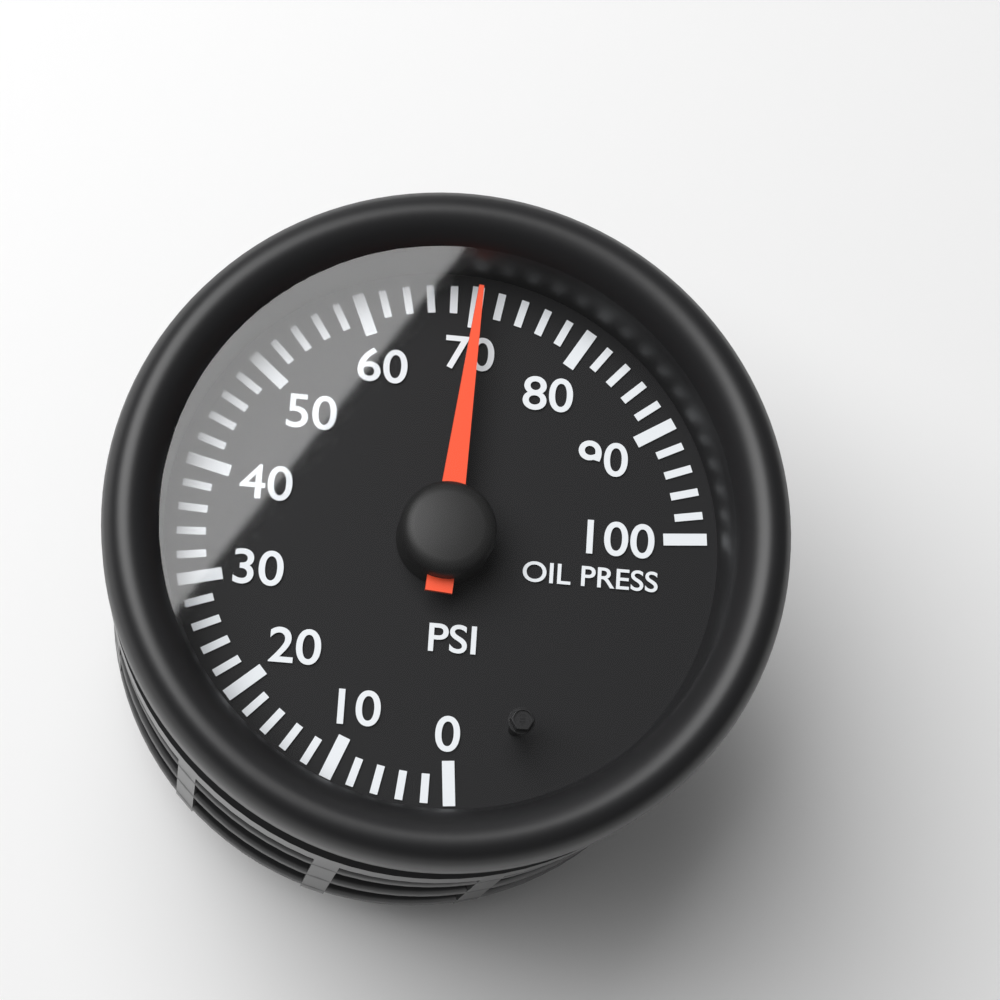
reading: 70 psi
